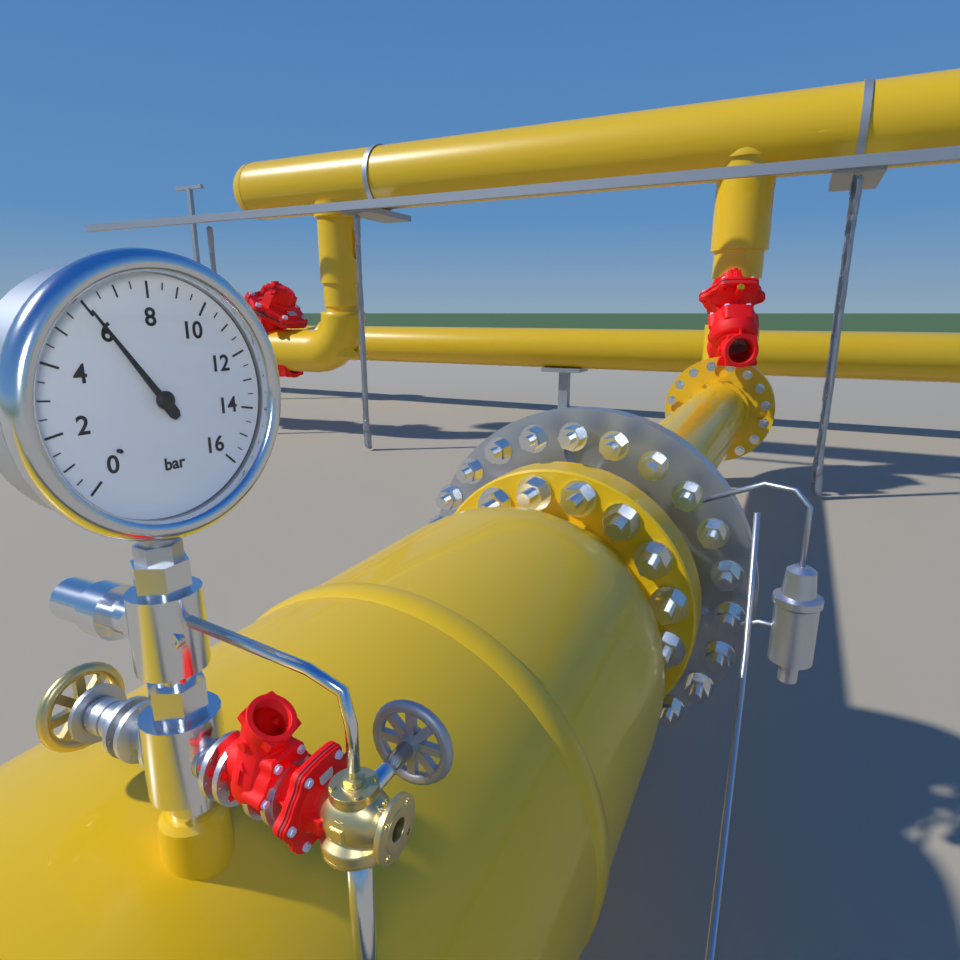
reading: 6.0 bar
